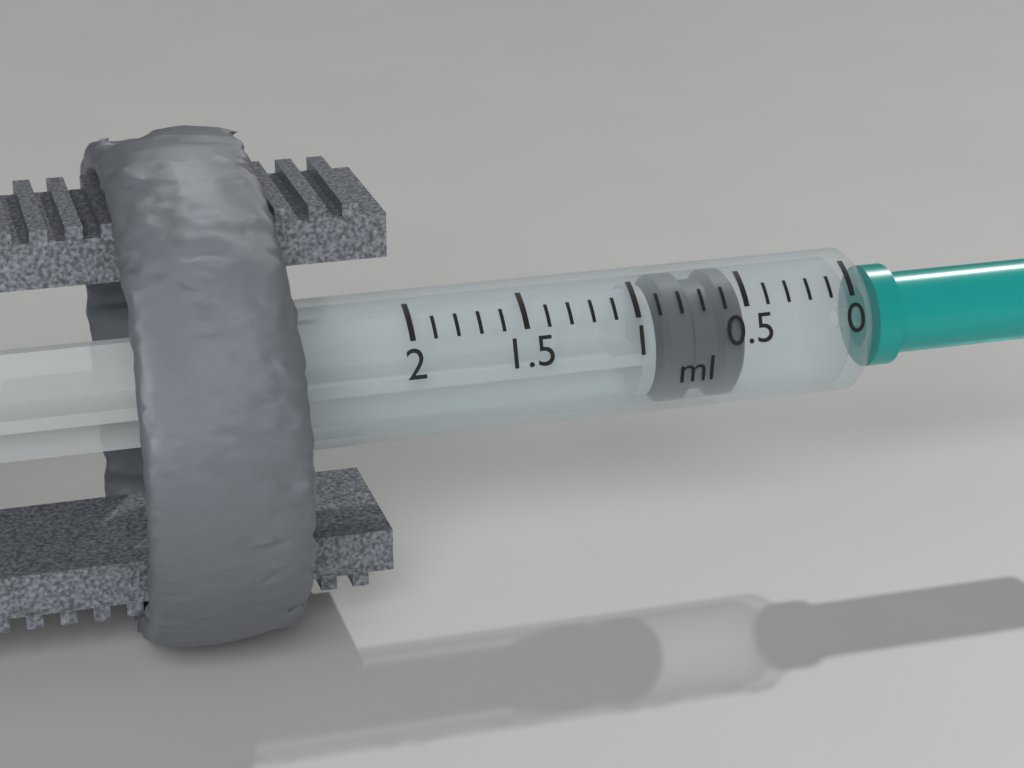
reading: 0.5 ml
